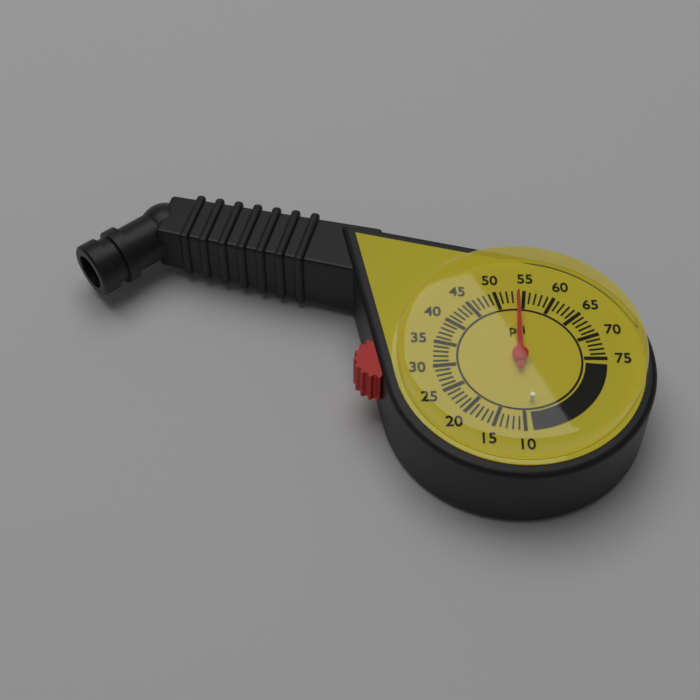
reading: 54 psi
